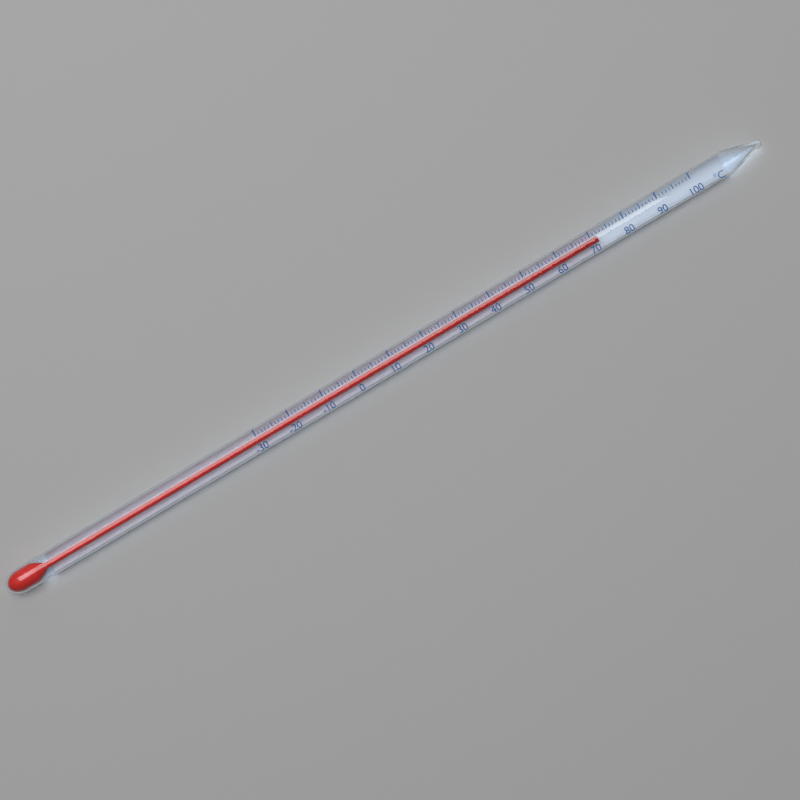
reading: 72 °C
